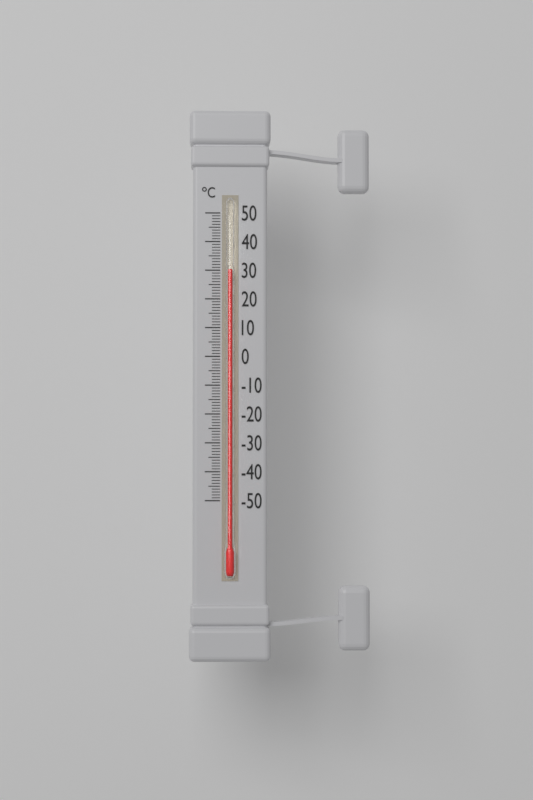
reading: 30 °C
